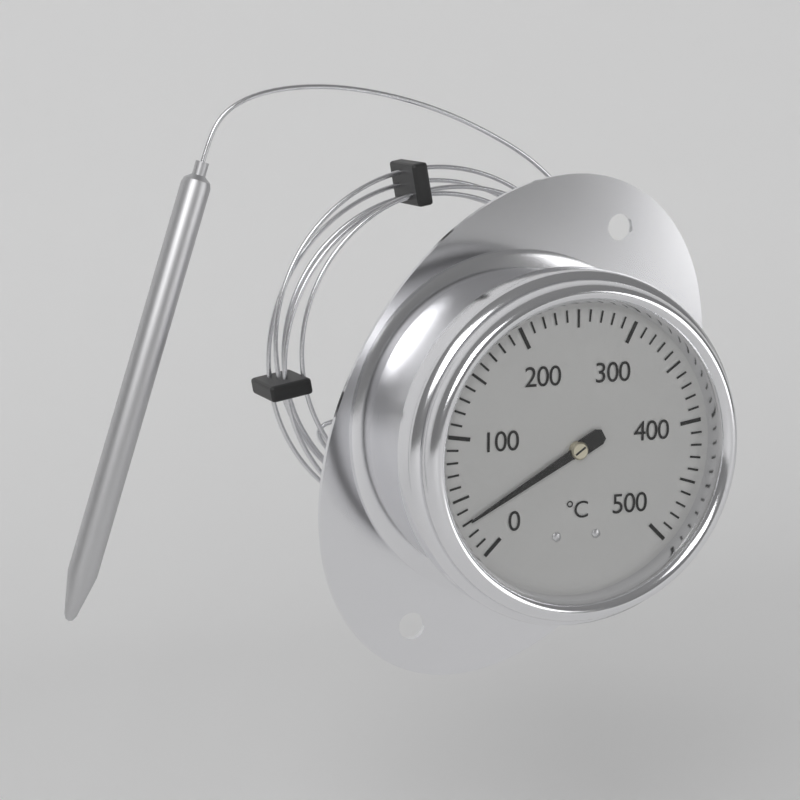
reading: 30 °C
